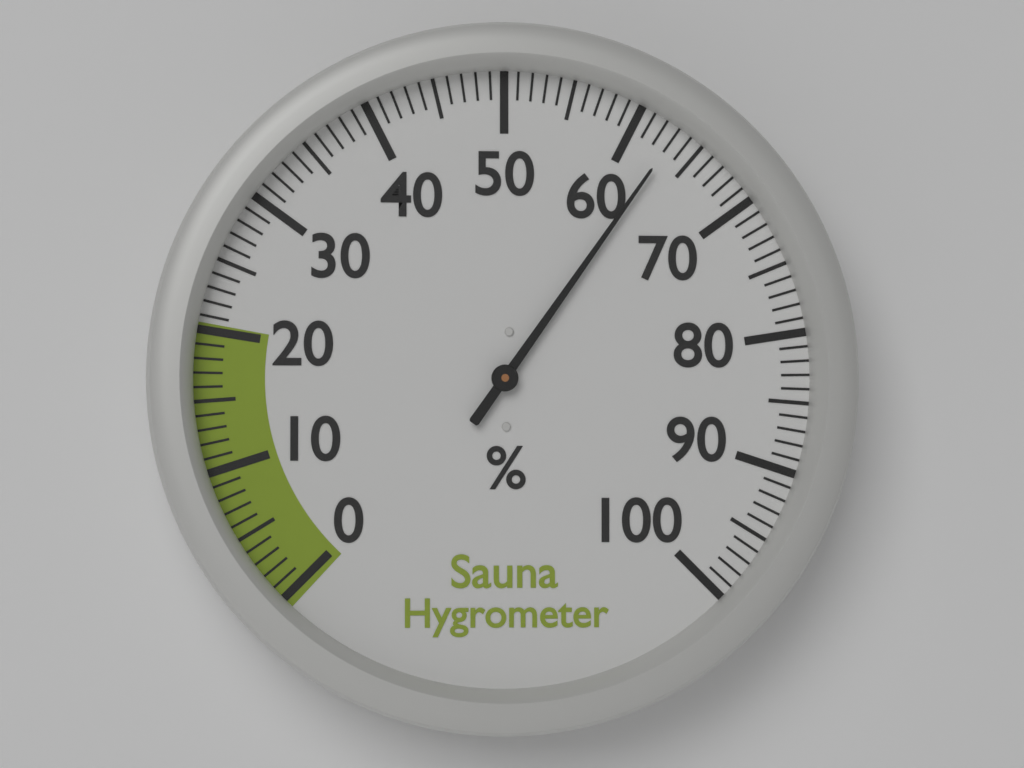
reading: 63 %
